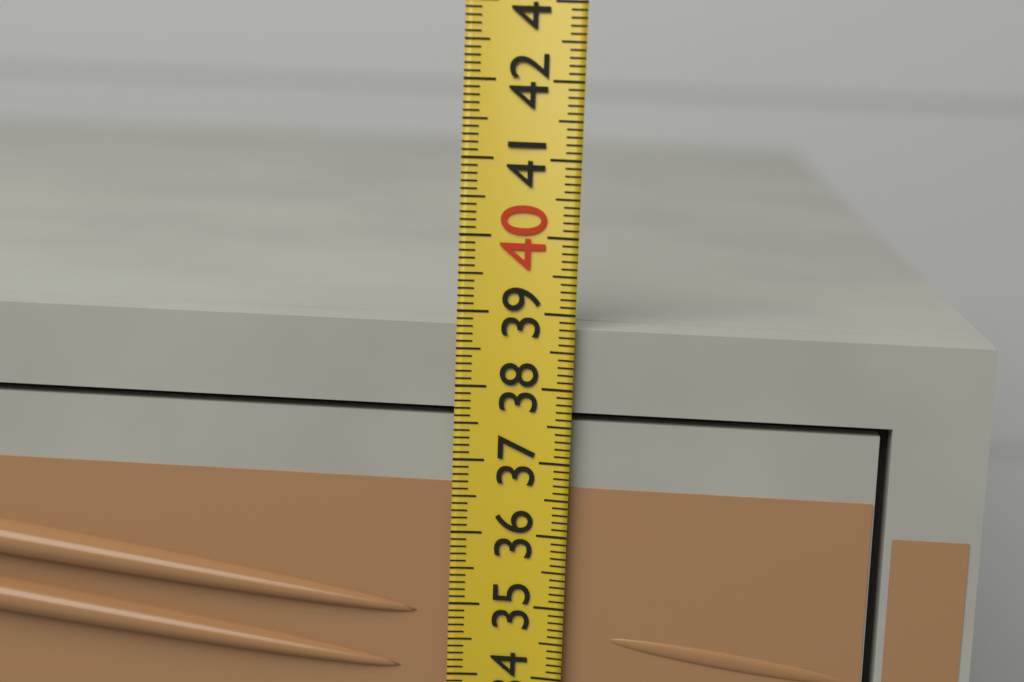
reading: 38.8 (no unit)
